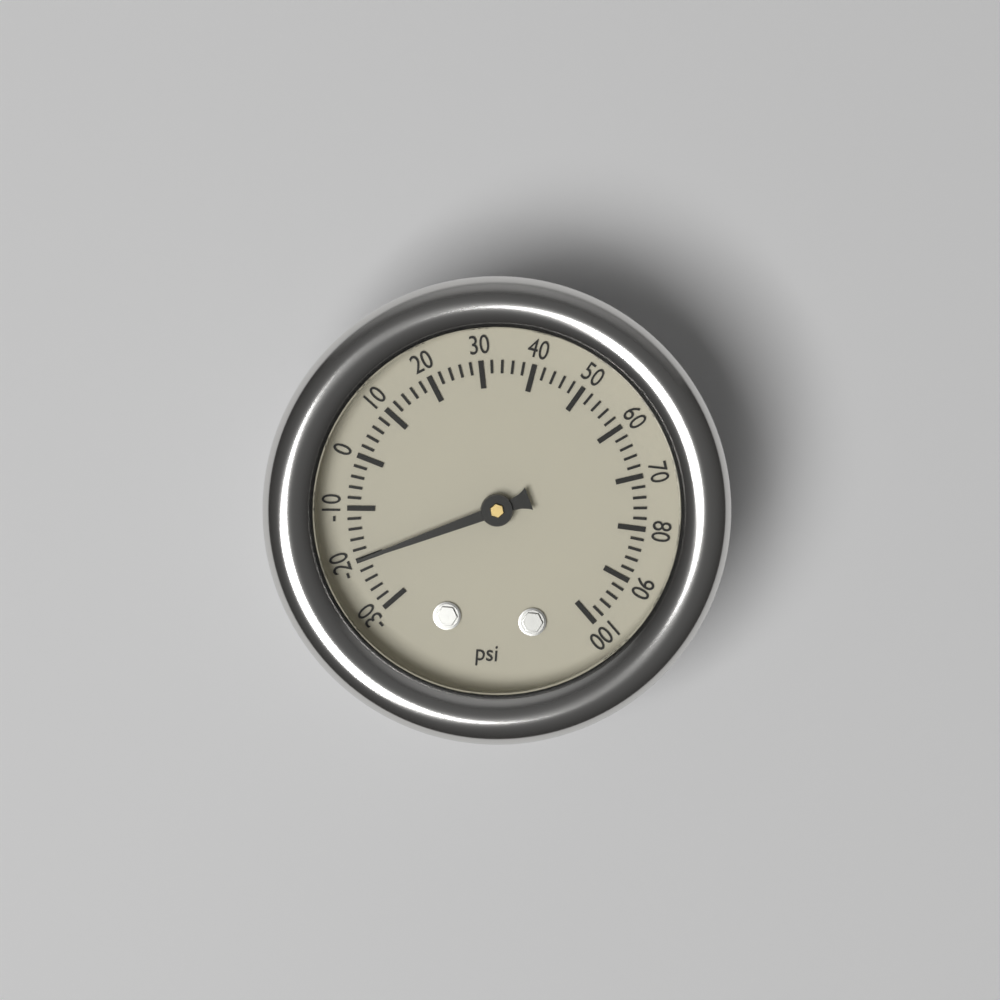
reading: -20 psi
